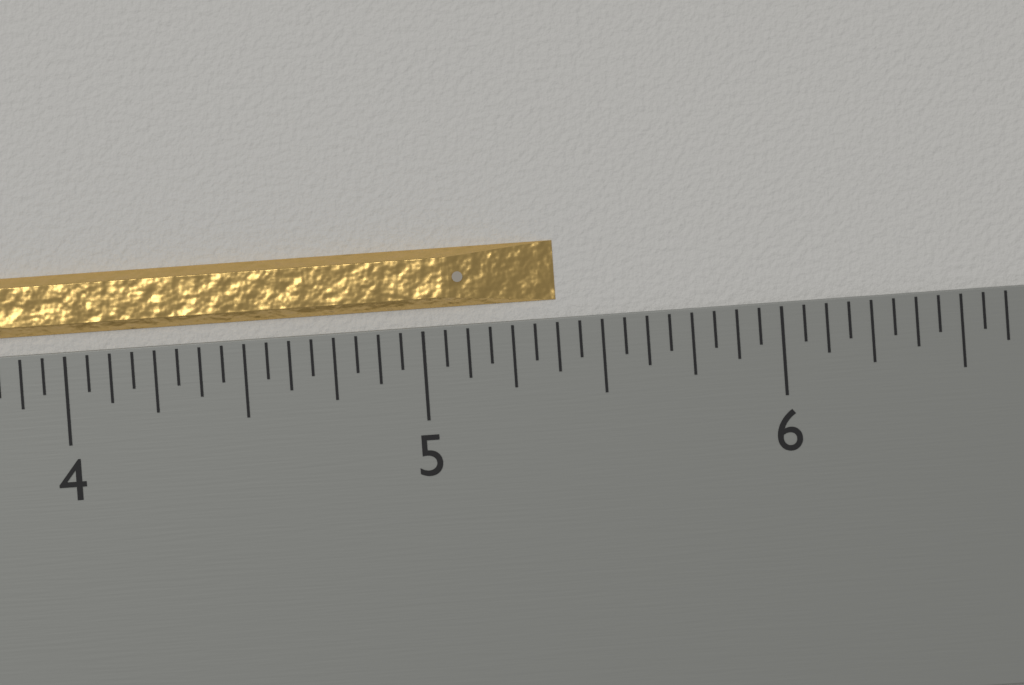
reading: 5.3750 inch
